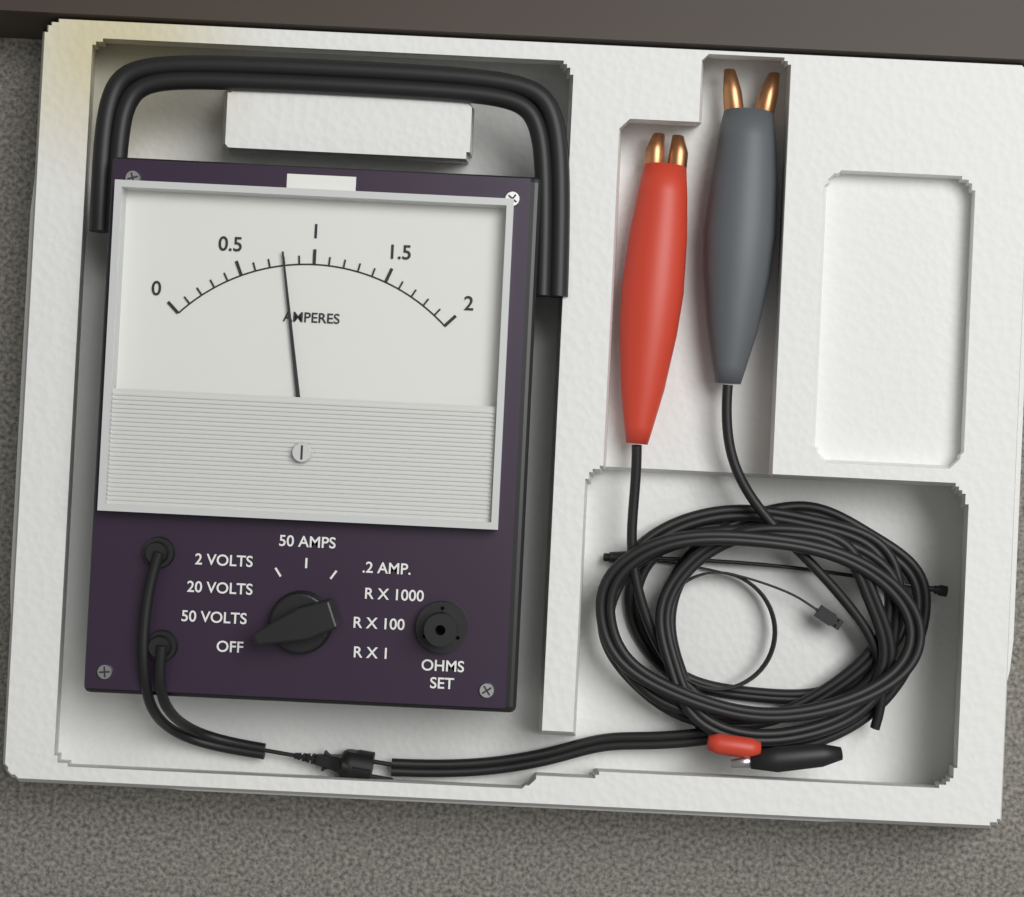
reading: 0.8 A
